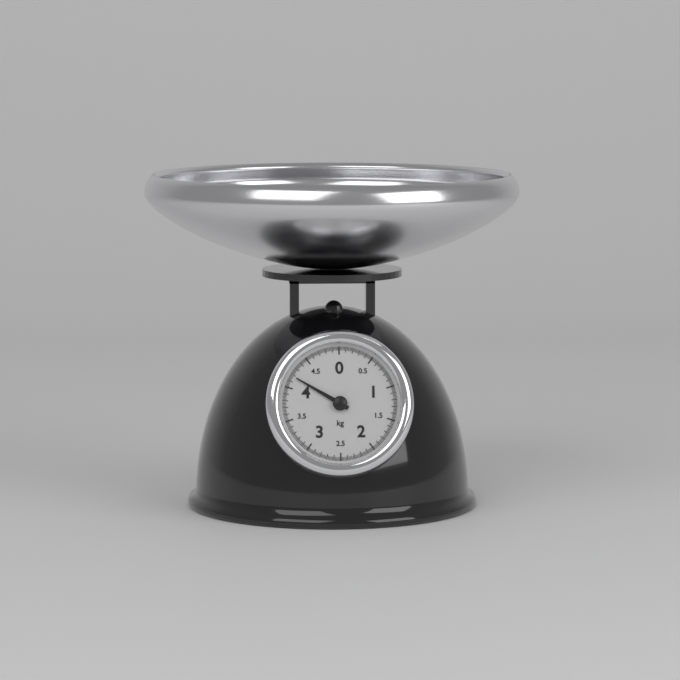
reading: 4.18 kg
